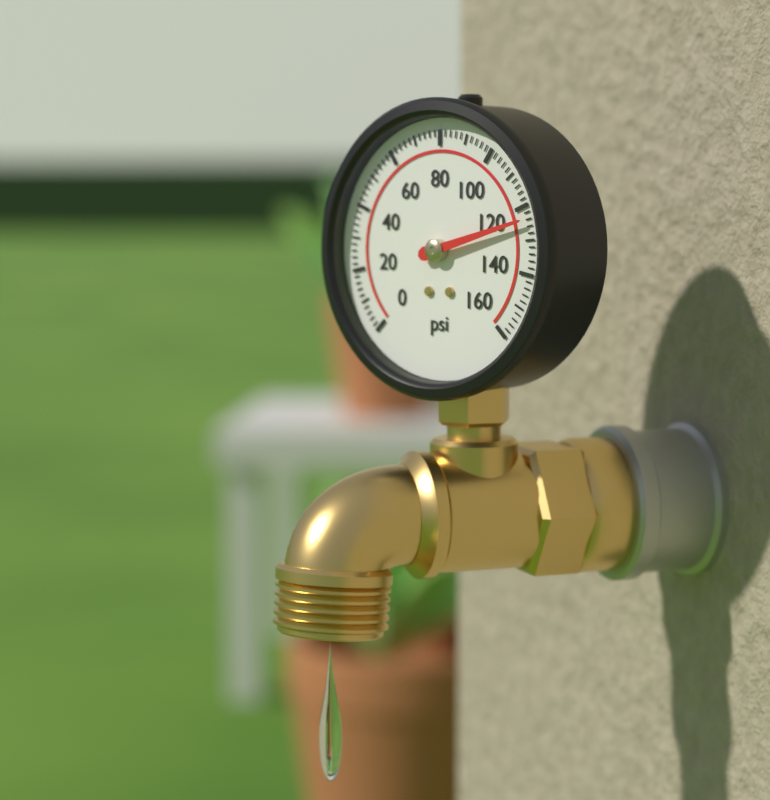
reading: 124 psi
